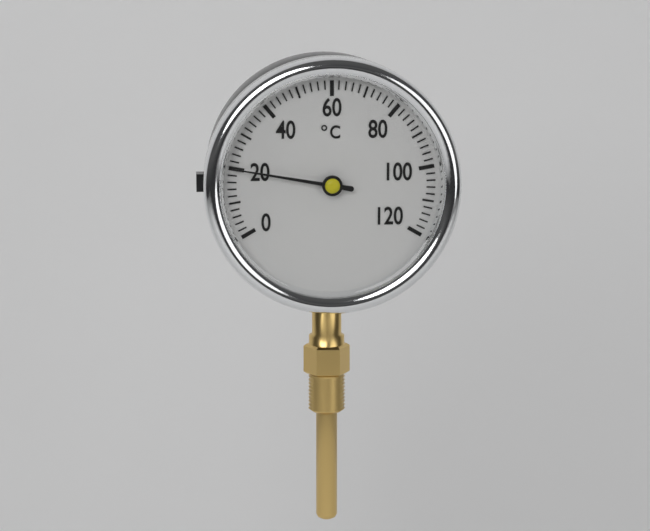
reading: 20 °C
